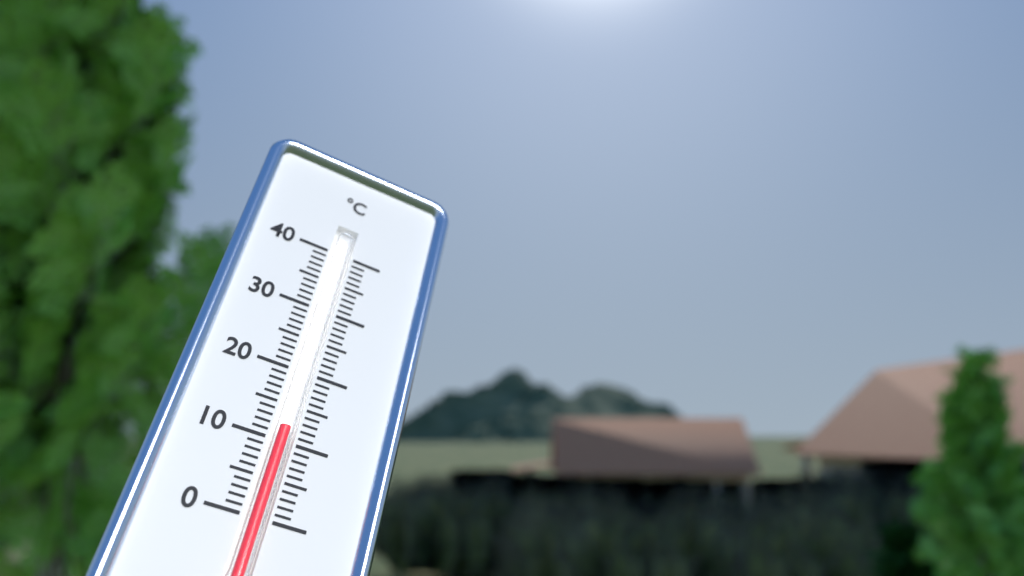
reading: 12 °C
